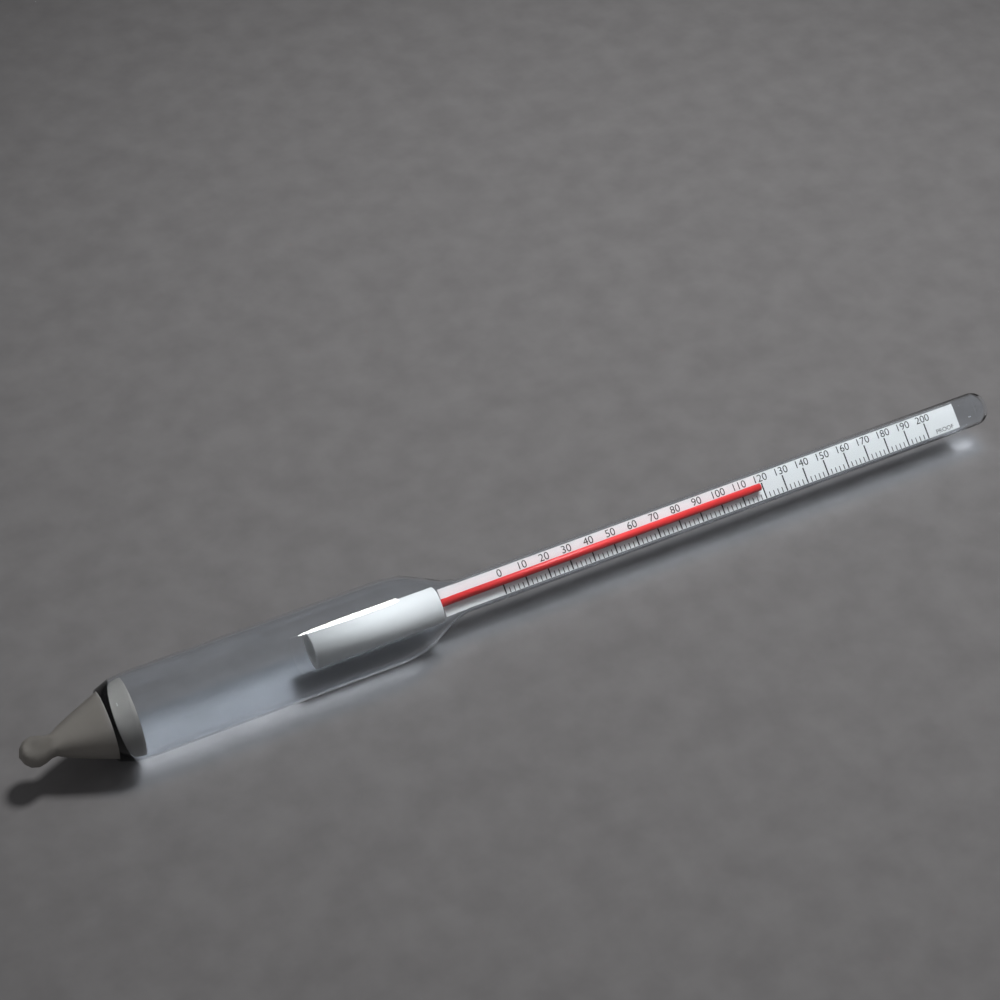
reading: 118 proof
